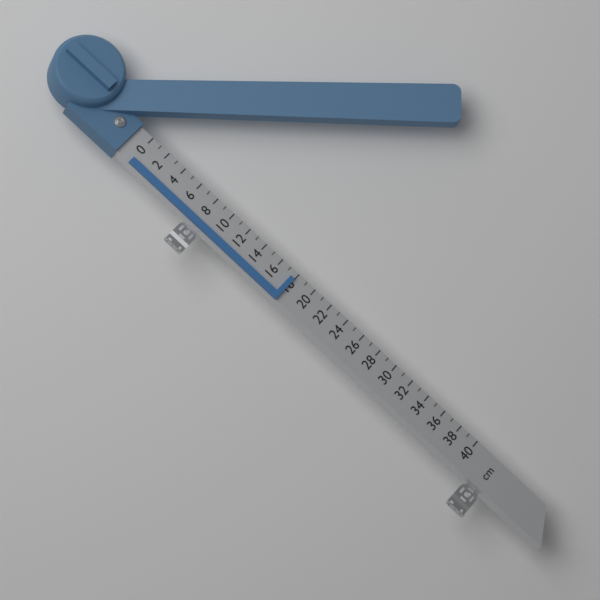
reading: 18 cm
